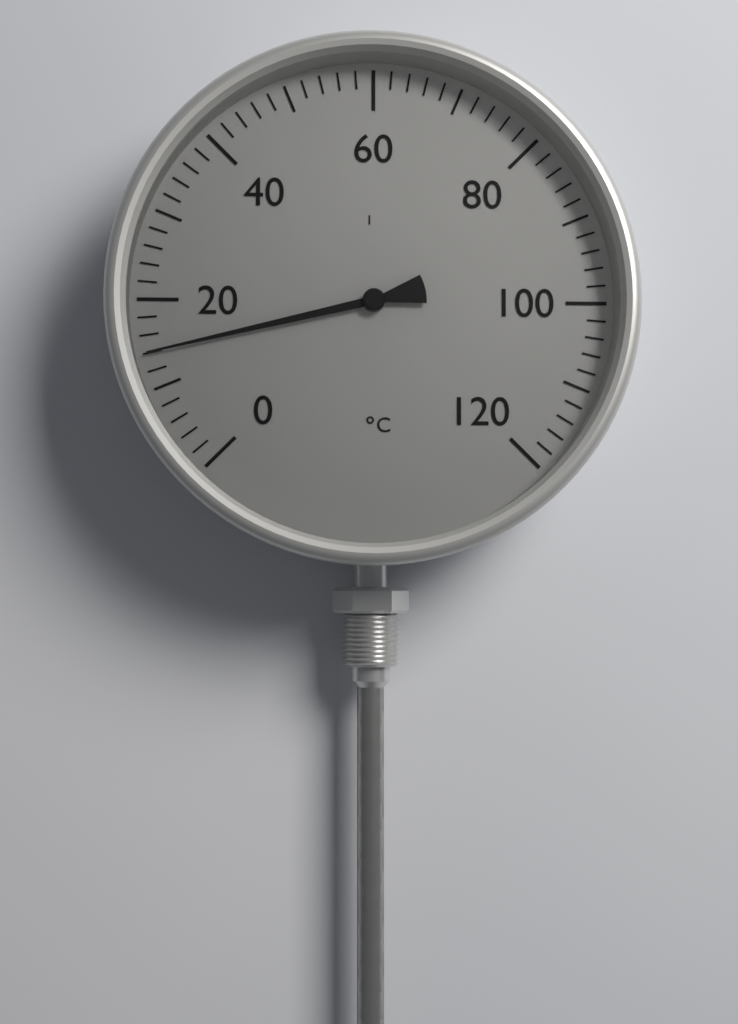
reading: 14 °C
